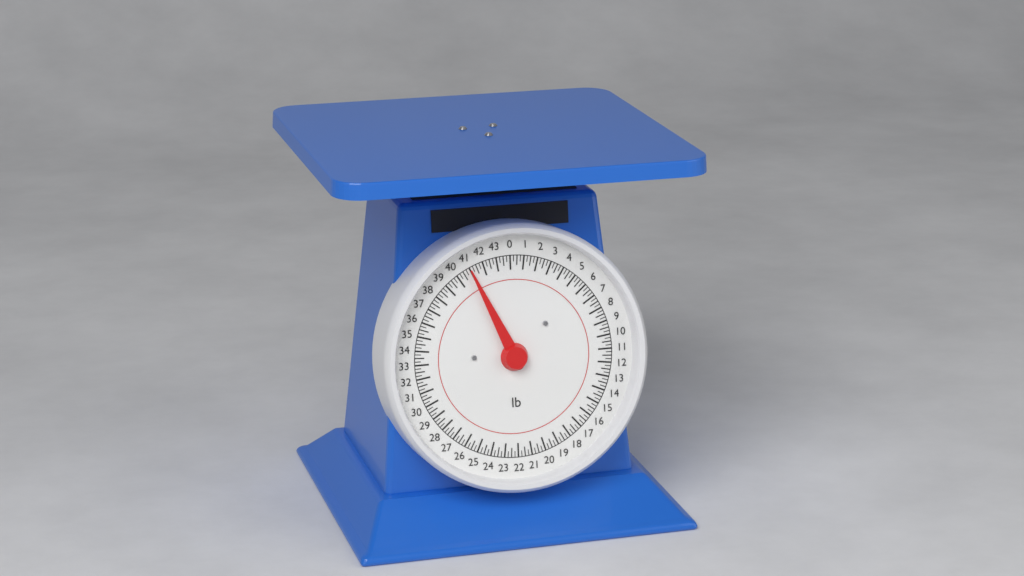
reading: 41.00 lb
